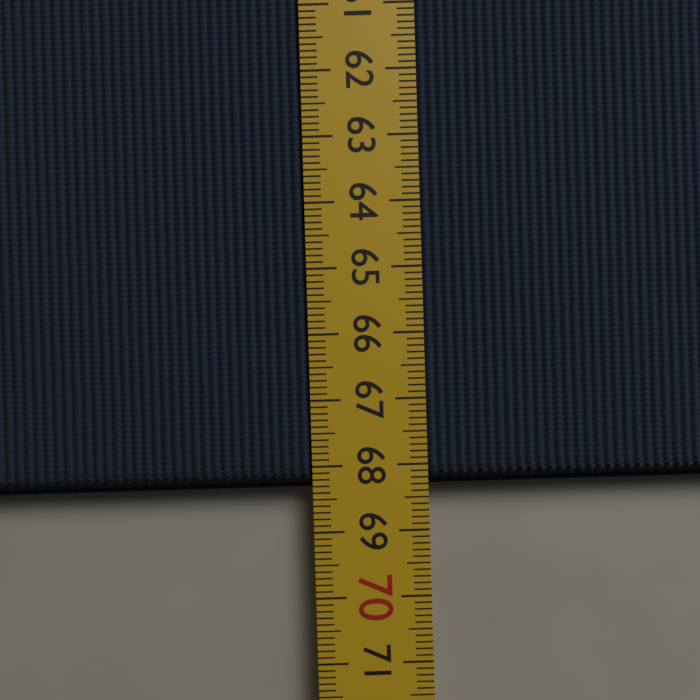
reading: 68.3 cm
